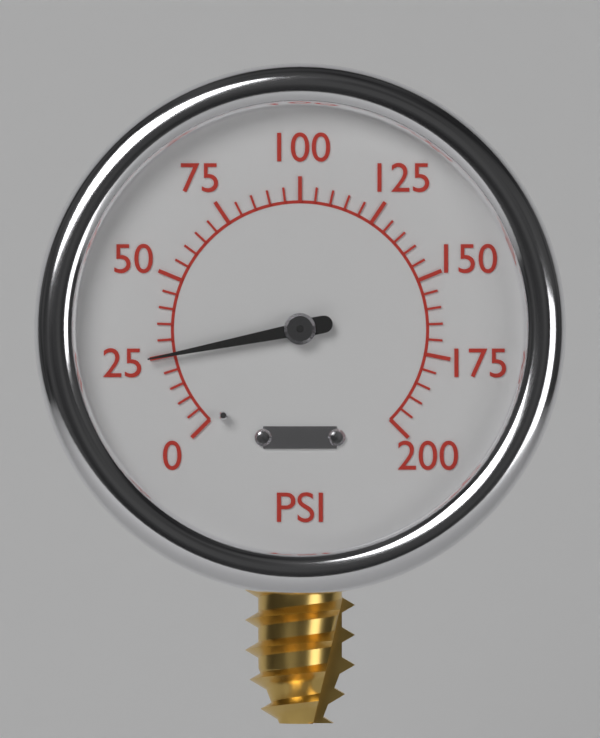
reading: 25 psi
